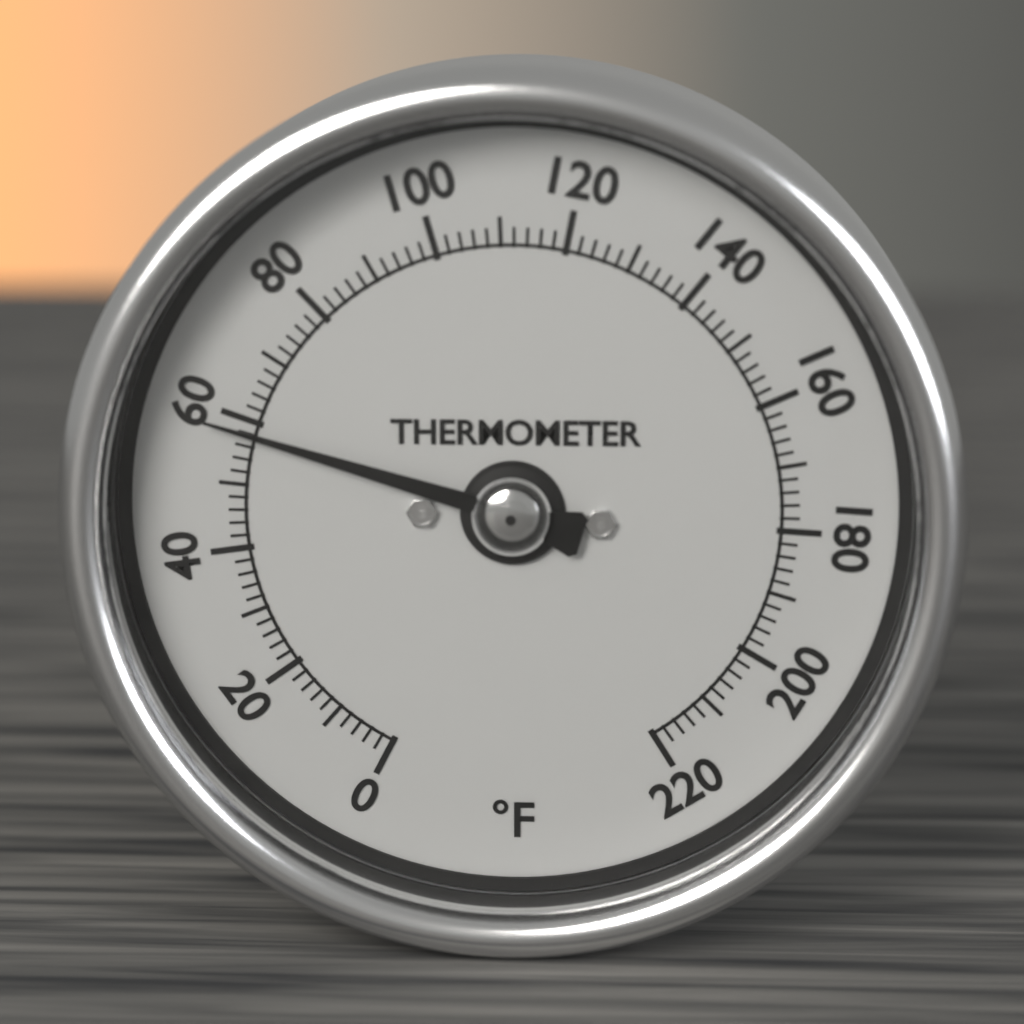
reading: 58 °F
